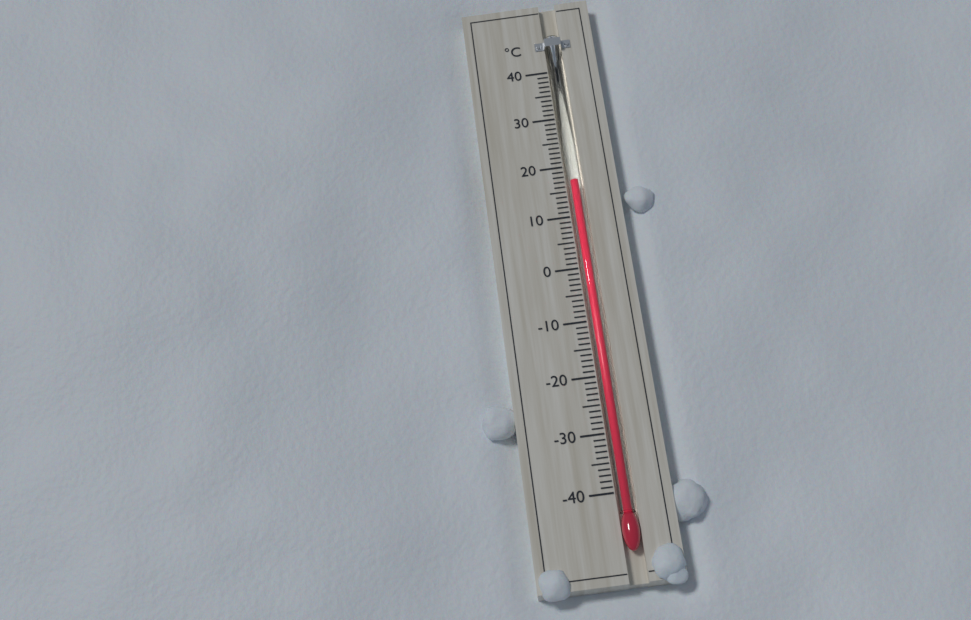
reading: 17 °C
